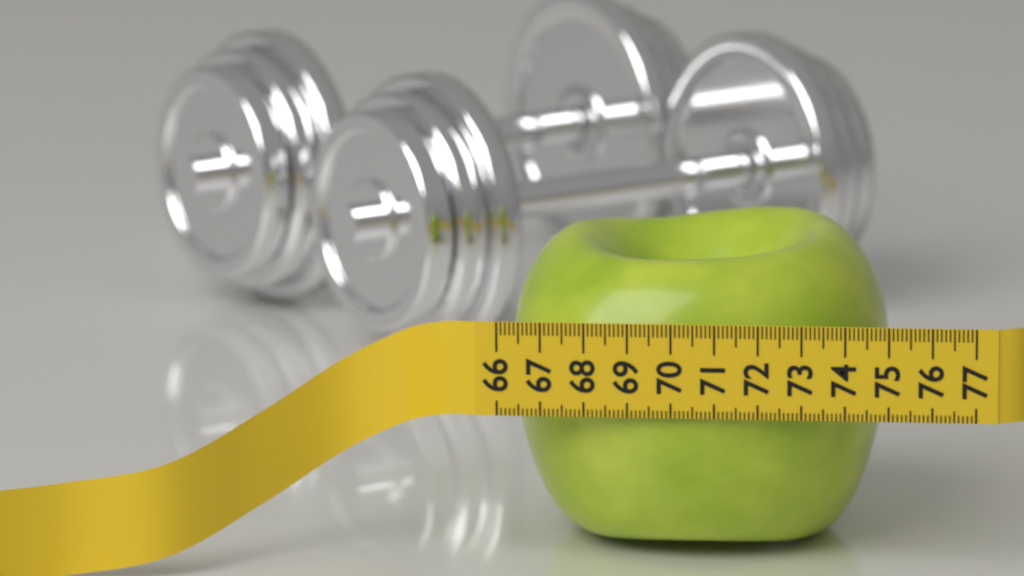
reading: 74.8 (no unit)
